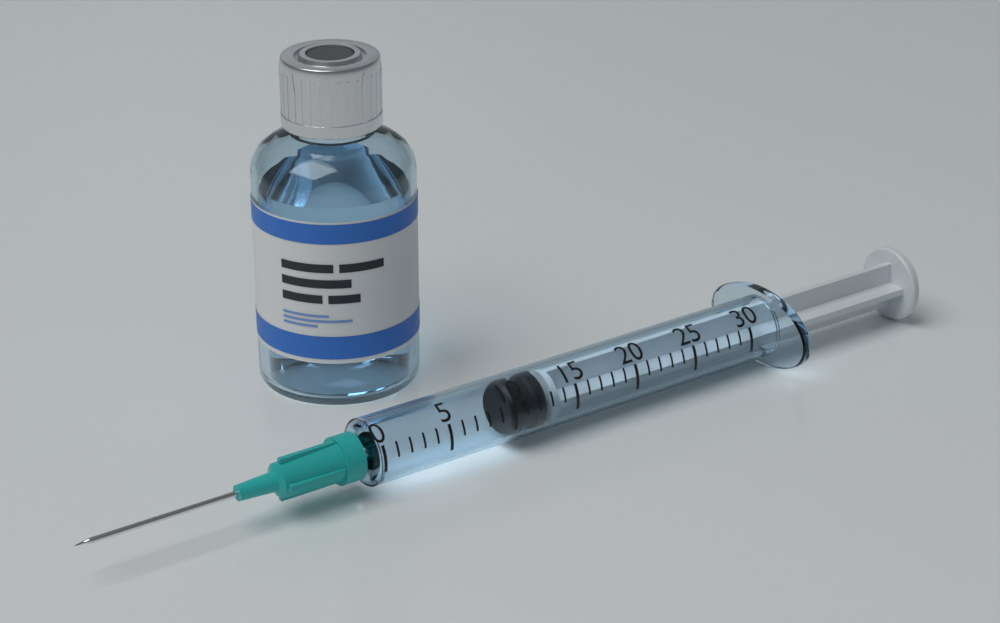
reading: 10 (no unit)
